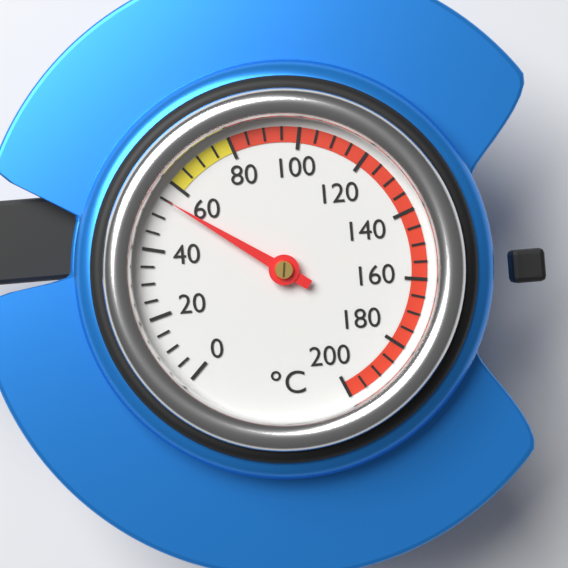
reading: 55 °C
